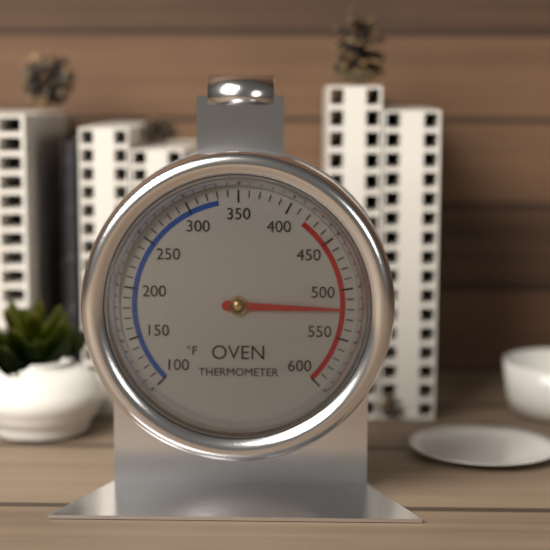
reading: 520 °F
